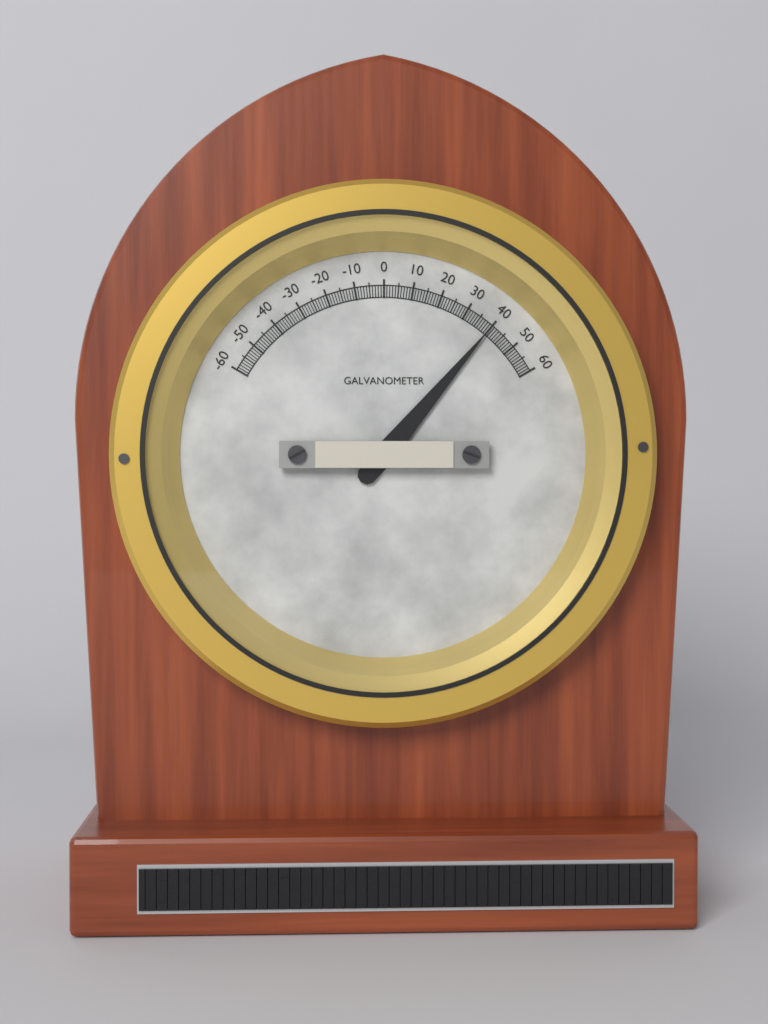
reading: 40 (no unit)
